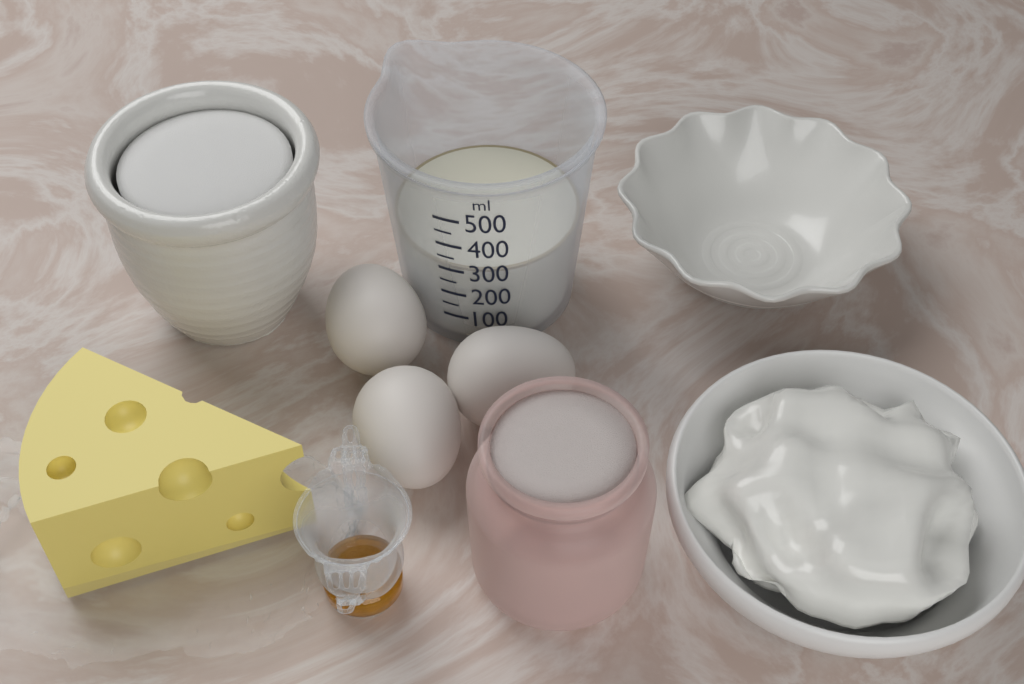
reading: 300 ml
